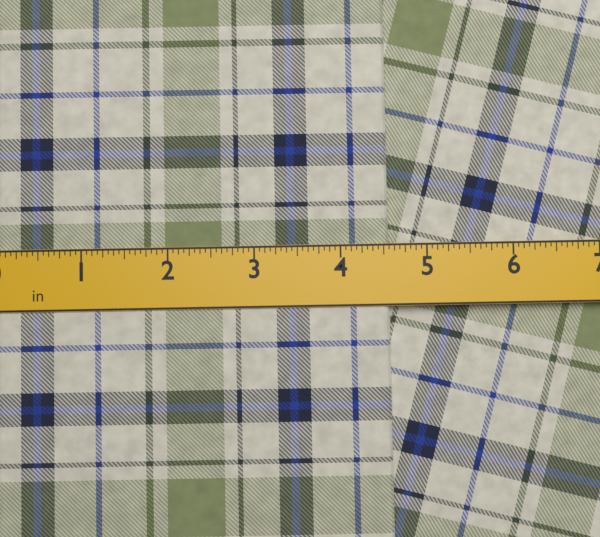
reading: 4.5625 in
